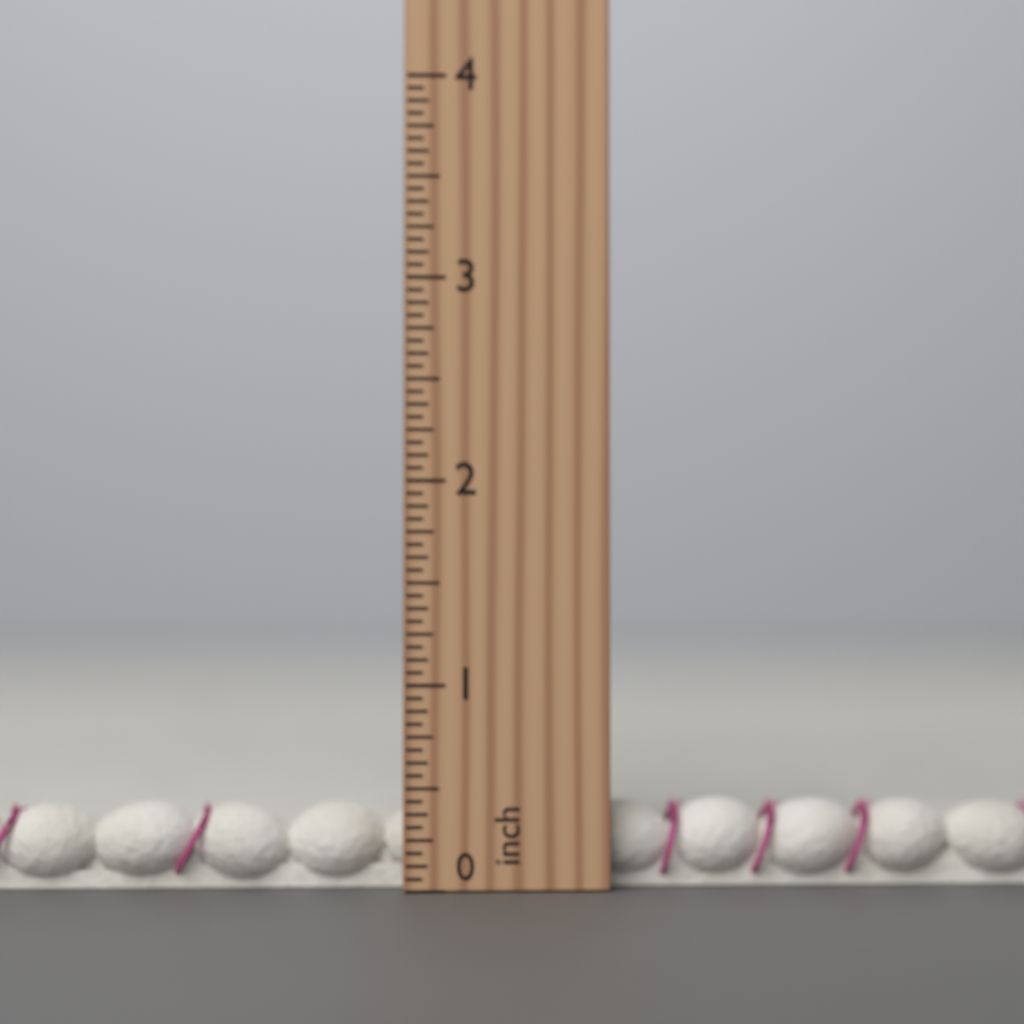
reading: 0.3125 inch
